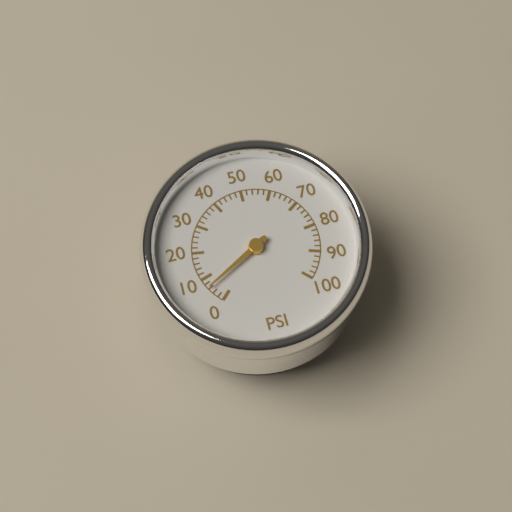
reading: 6 psi
